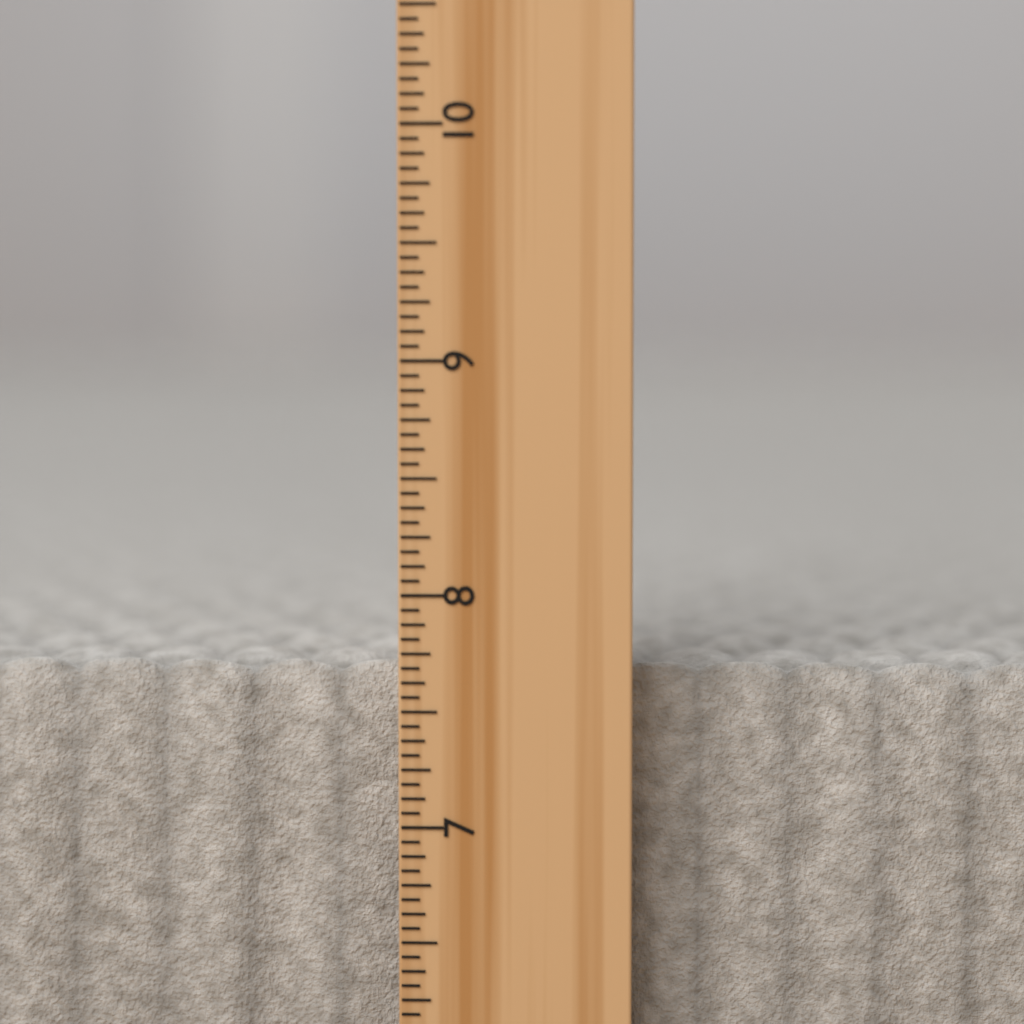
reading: 7.6875 inch
